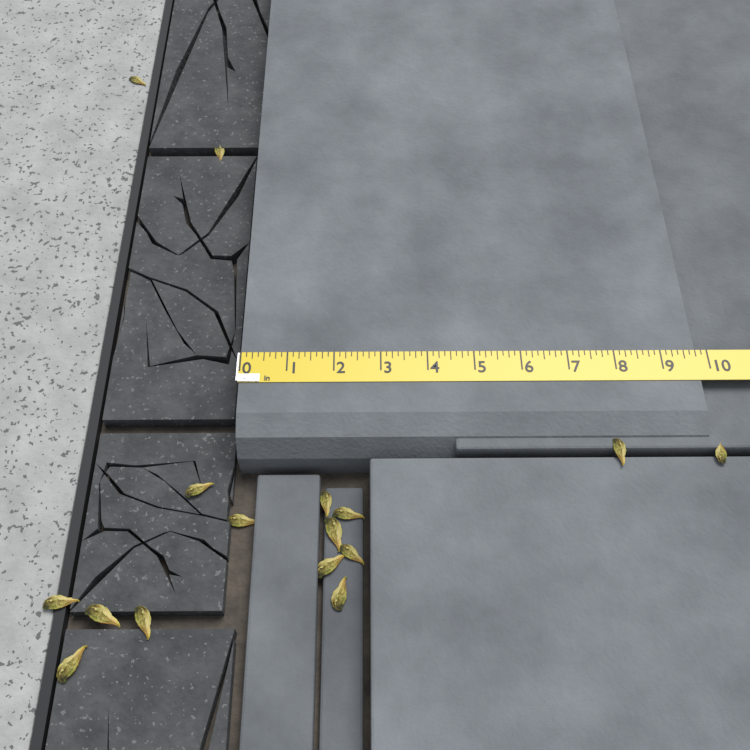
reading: 9.750 in
